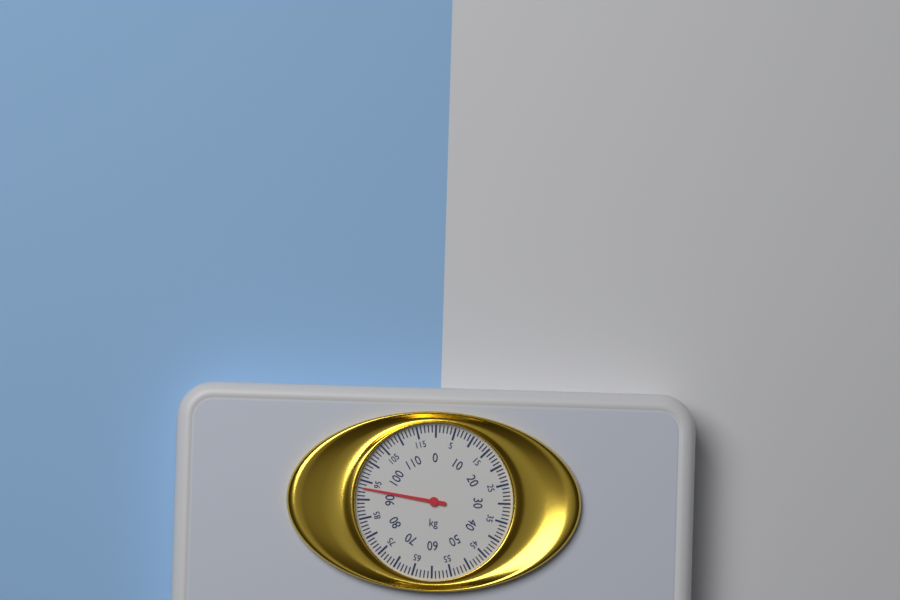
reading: 93 kg
